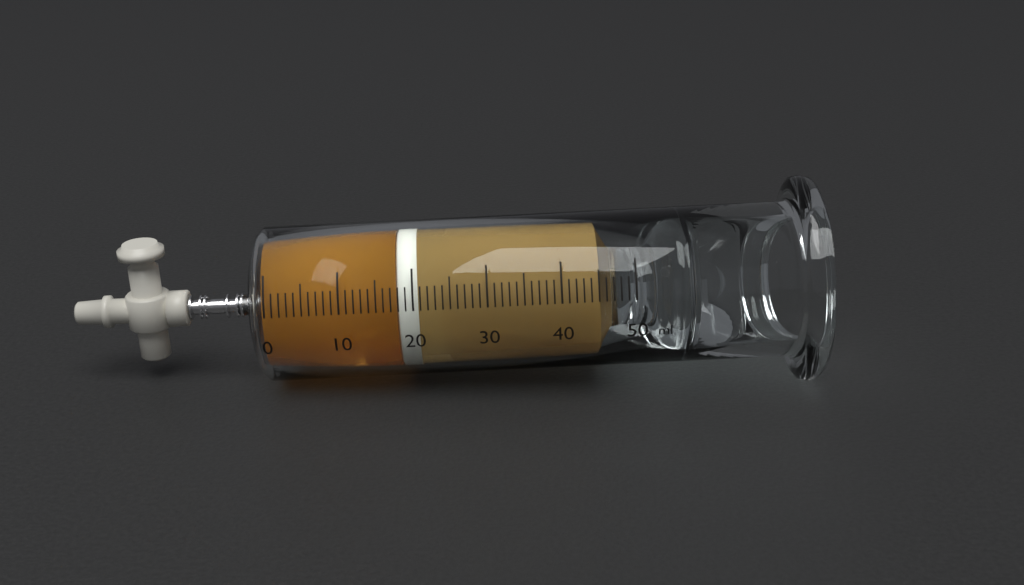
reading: 18 ml
